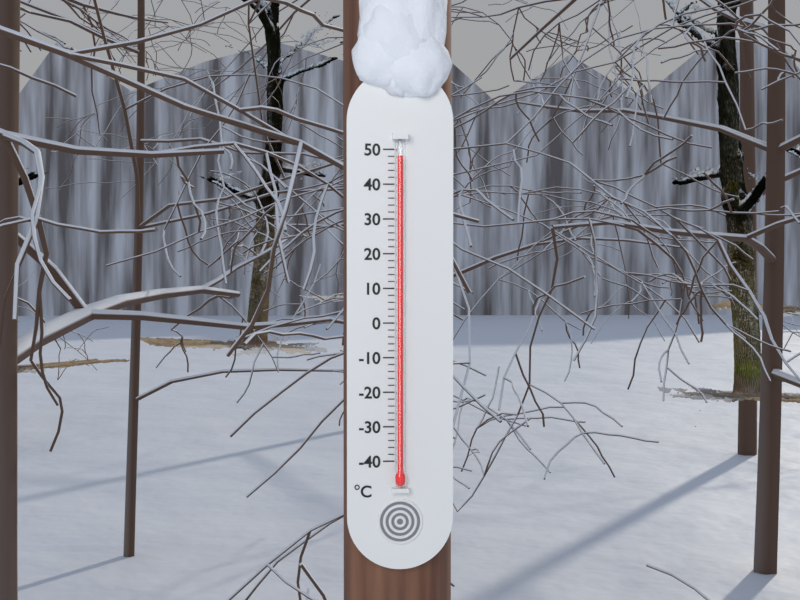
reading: 48 °C
